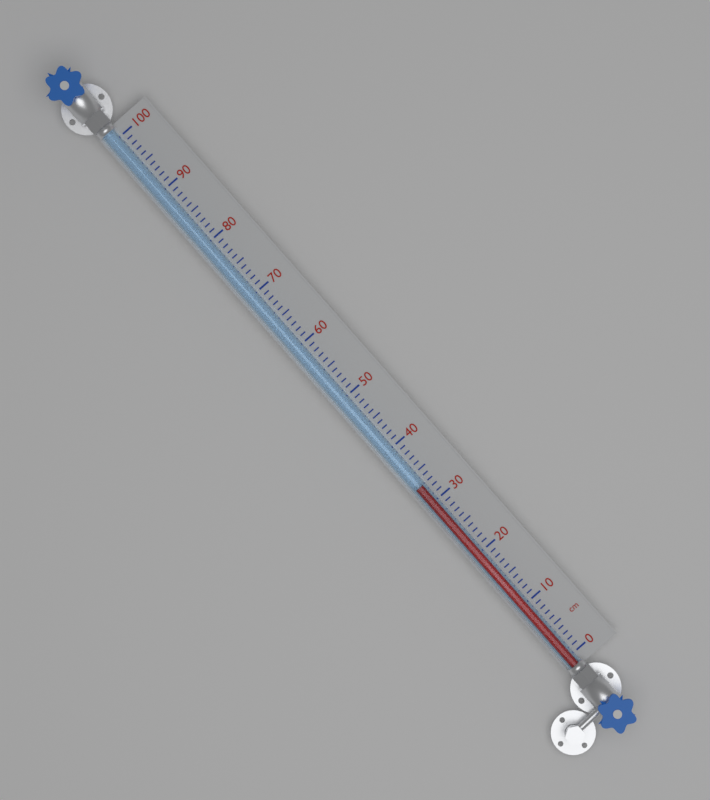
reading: 33 cm
